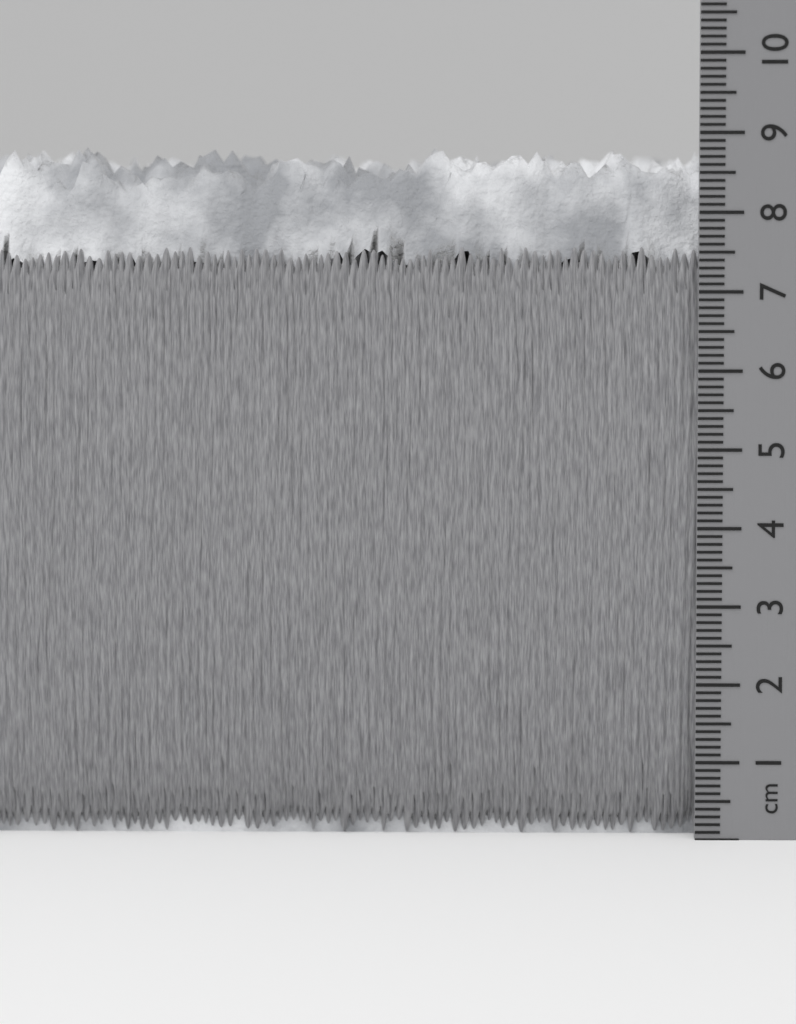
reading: 8.9 cm
